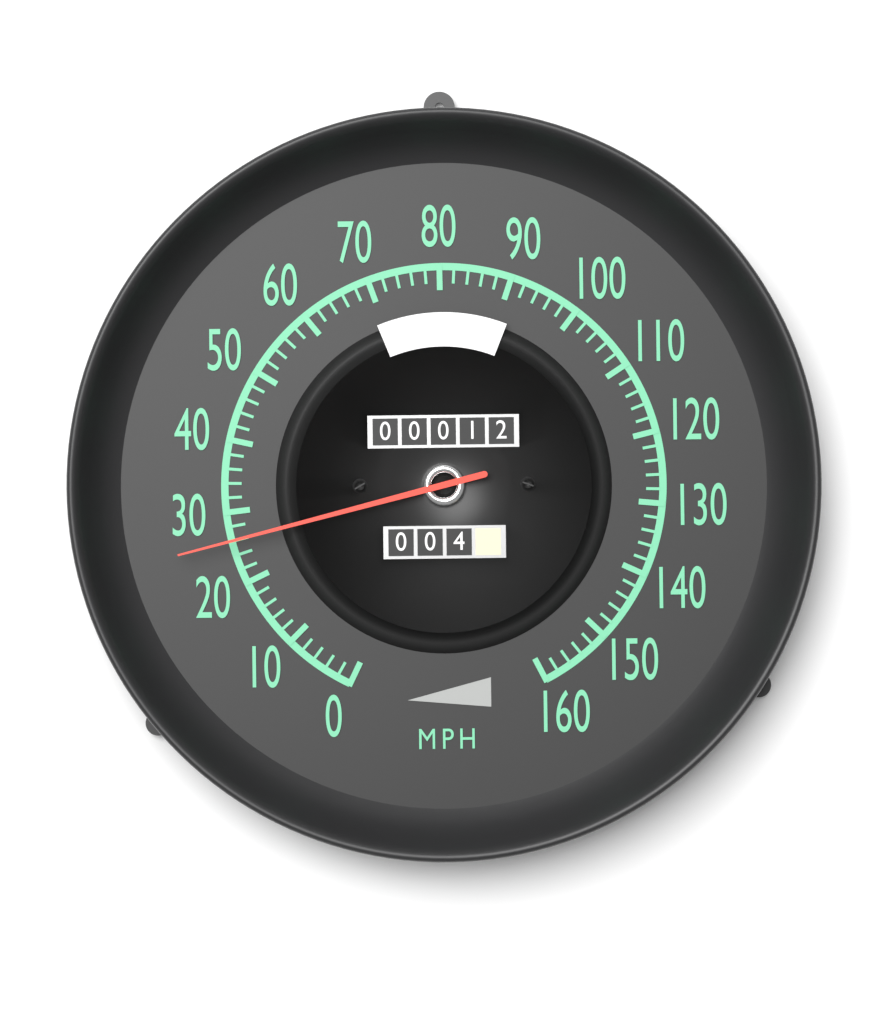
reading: 26 mph
